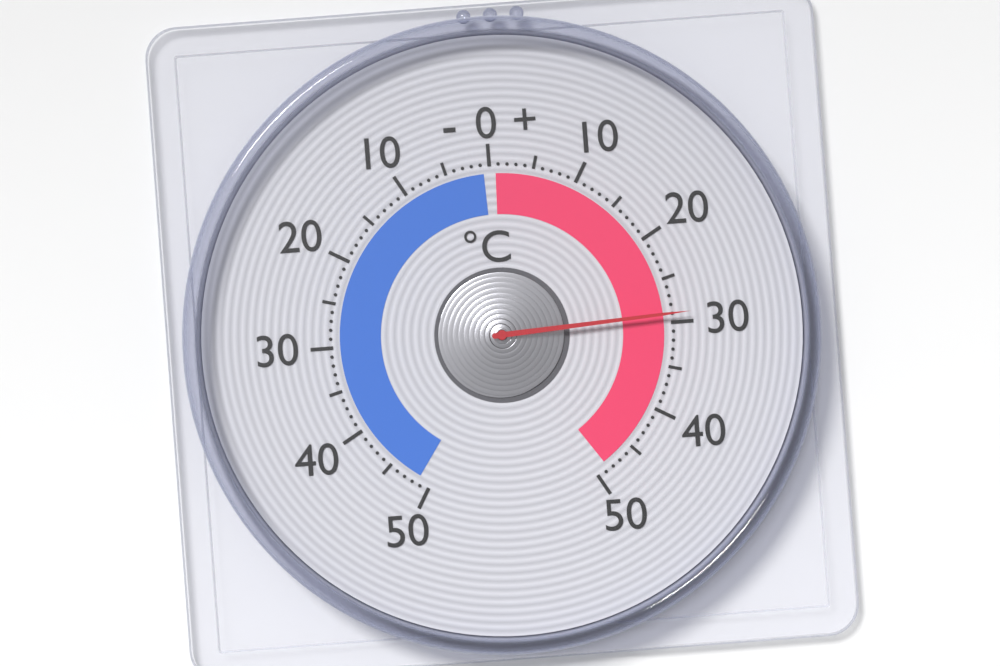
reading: 29 °C
